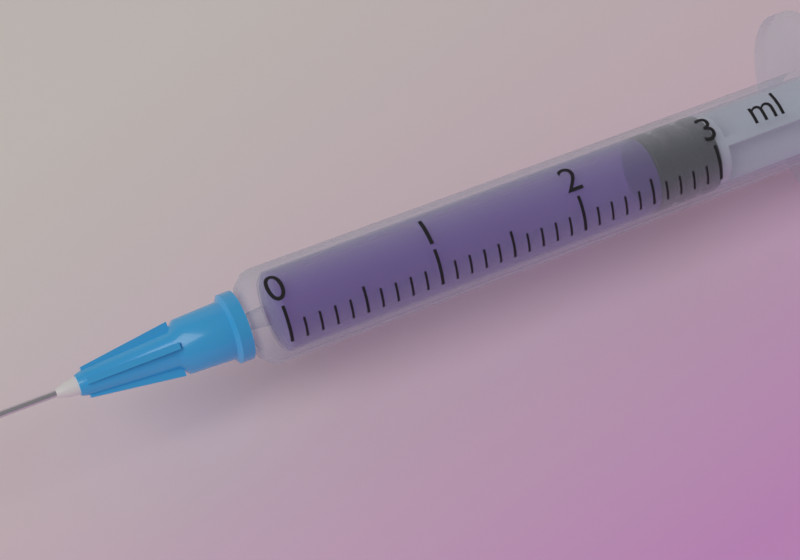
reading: 2.6 ml
